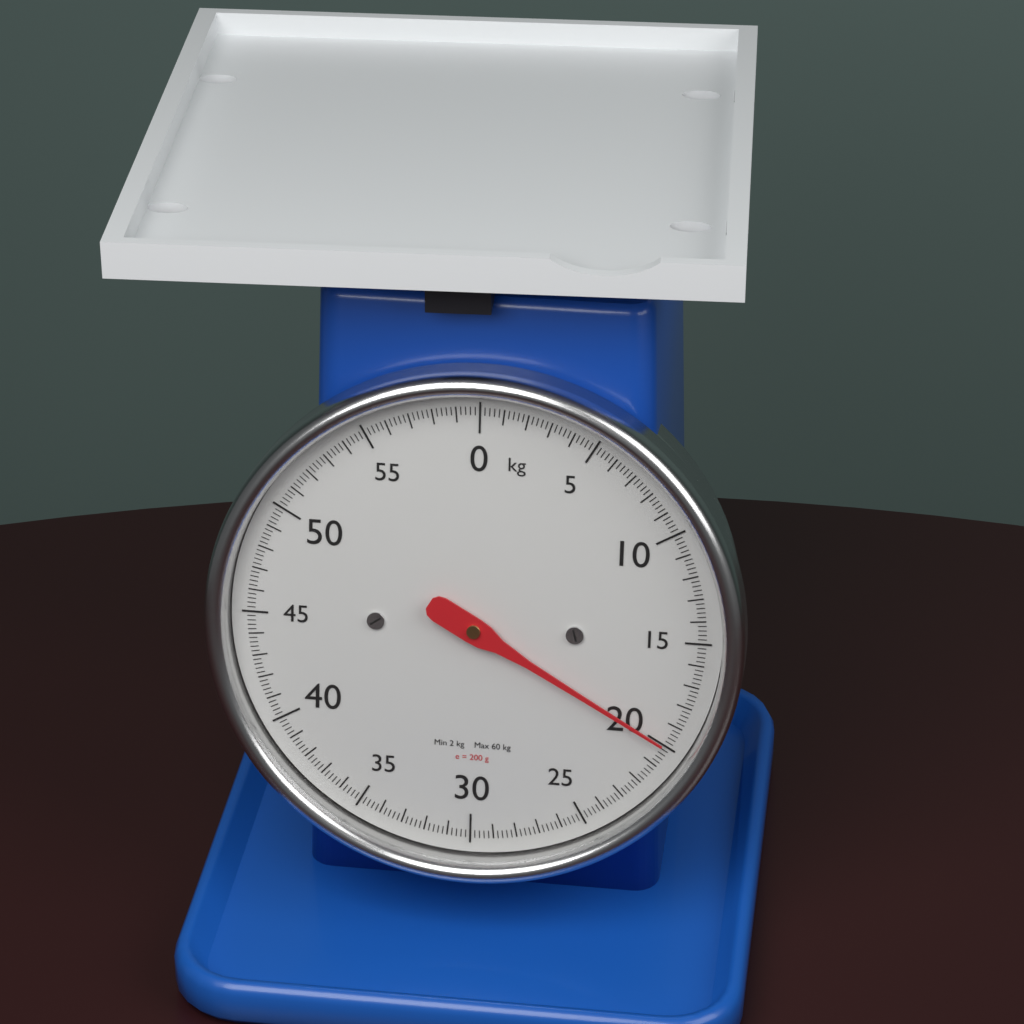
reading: 20.0 kg
